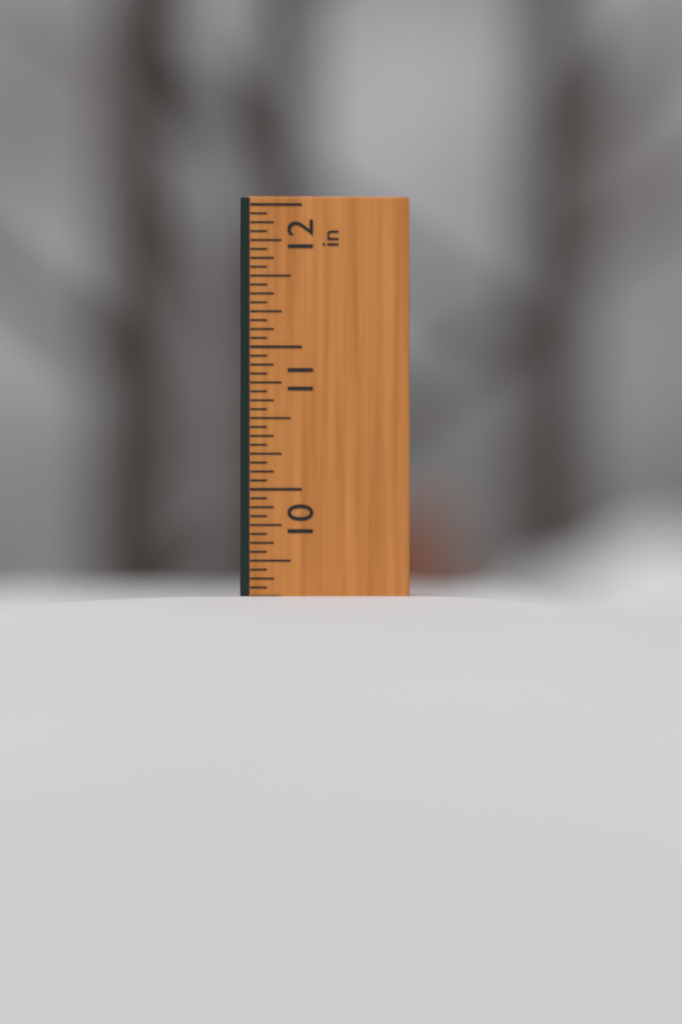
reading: 9.2500 in
